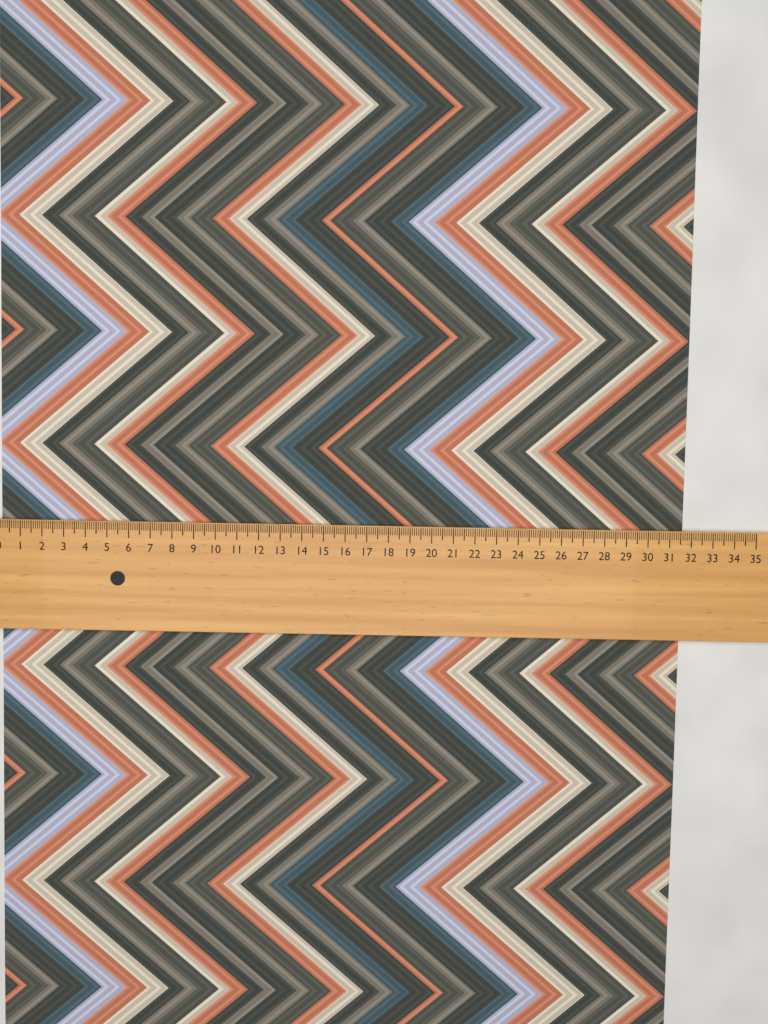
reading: 31.7 (no unit)
